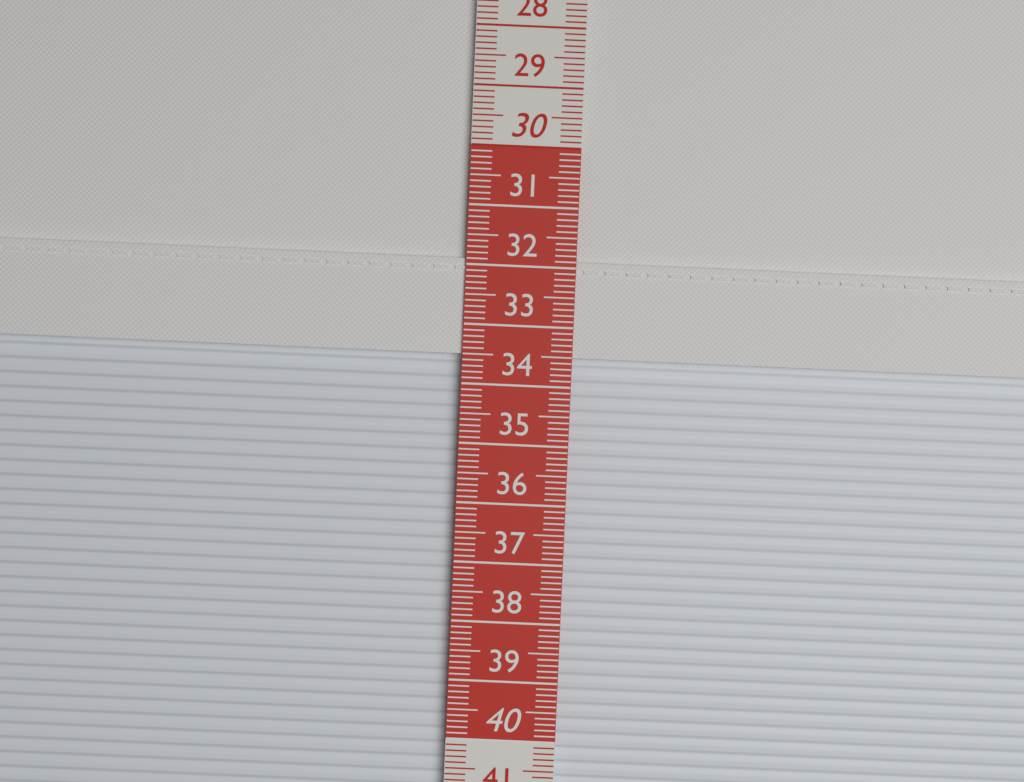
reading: 33.5 cm
